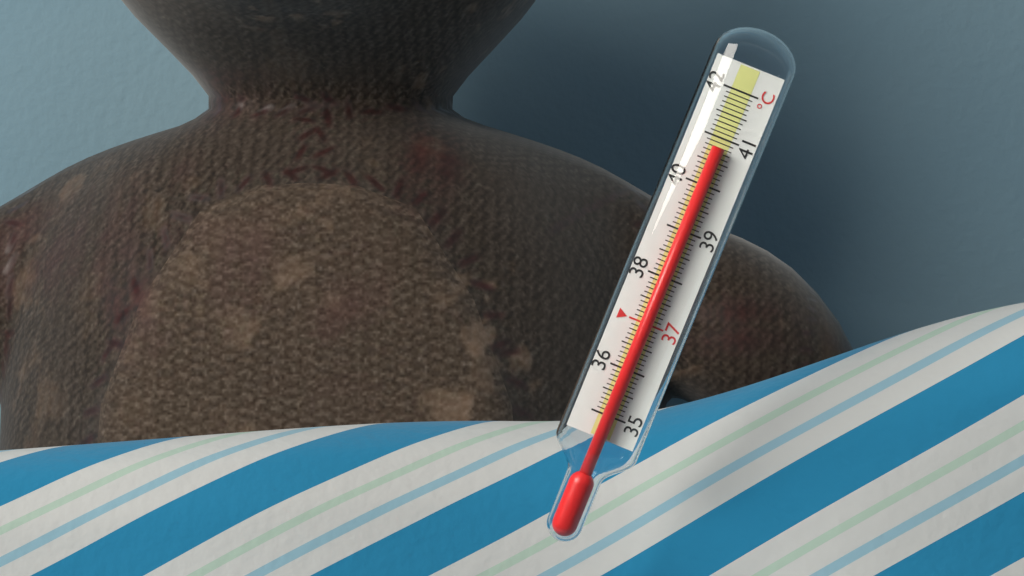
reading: 40.8 °C
